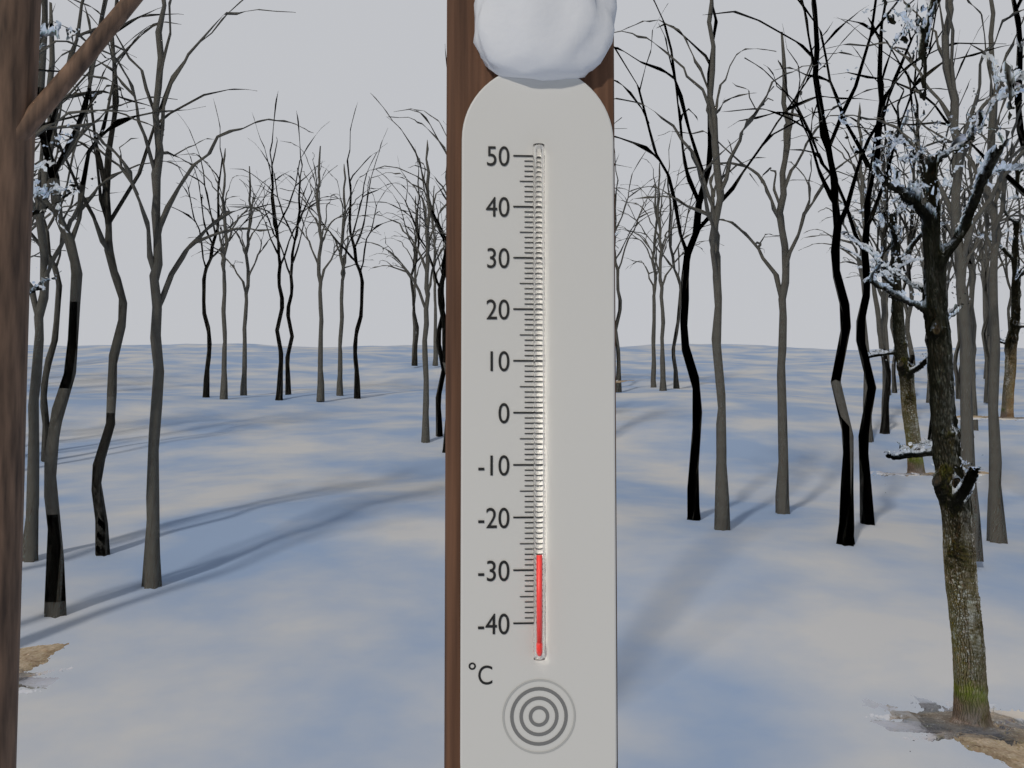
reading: -27 °C
